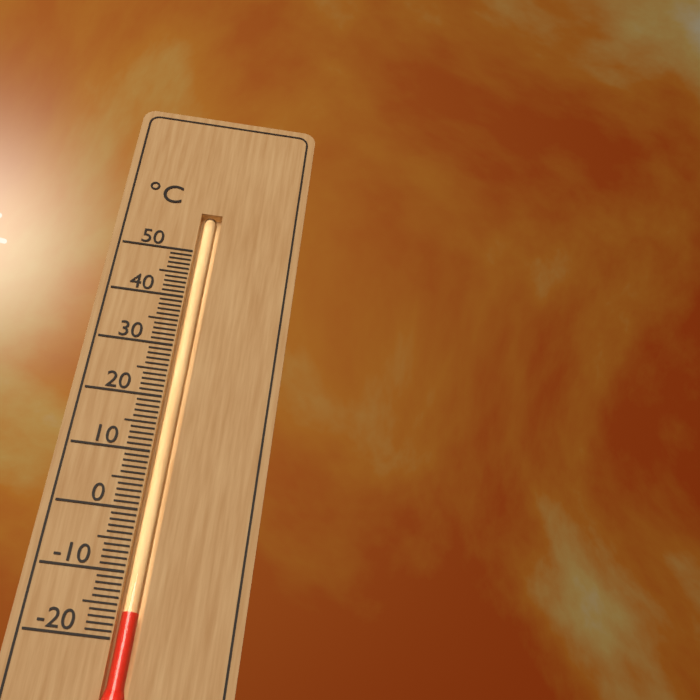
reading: -16 °C
